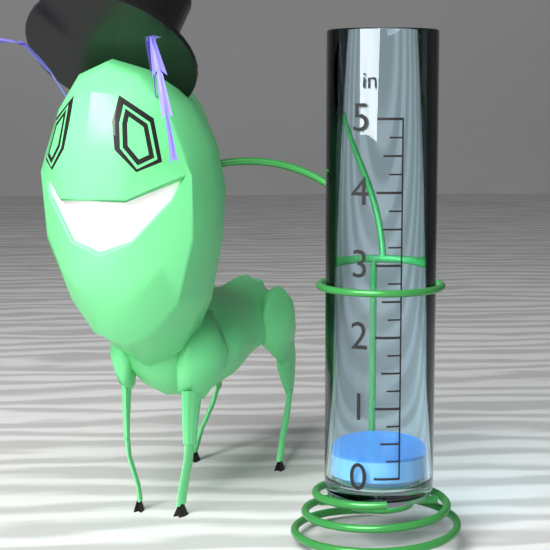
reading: 0.25 in
